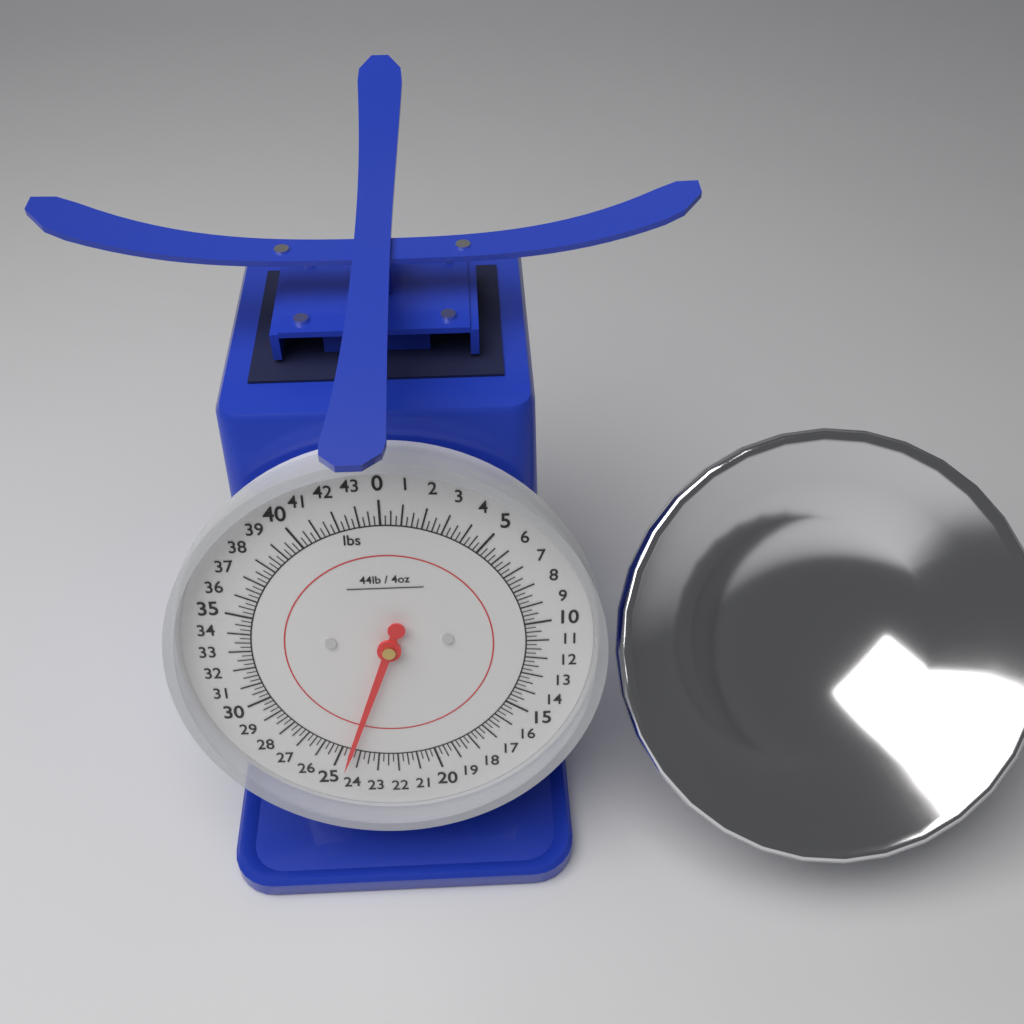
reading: 24.50 lbs
